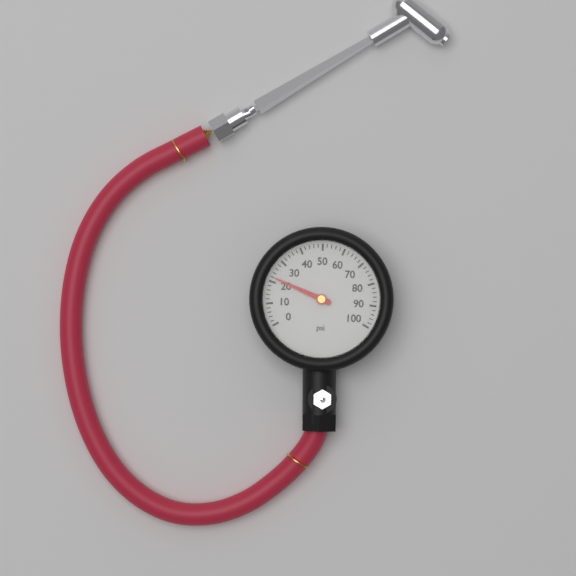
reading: 22 psi
